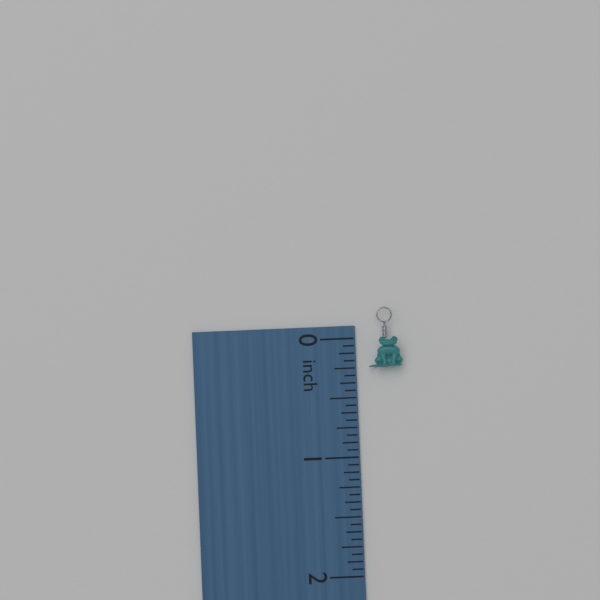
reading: 0.2500 inch
